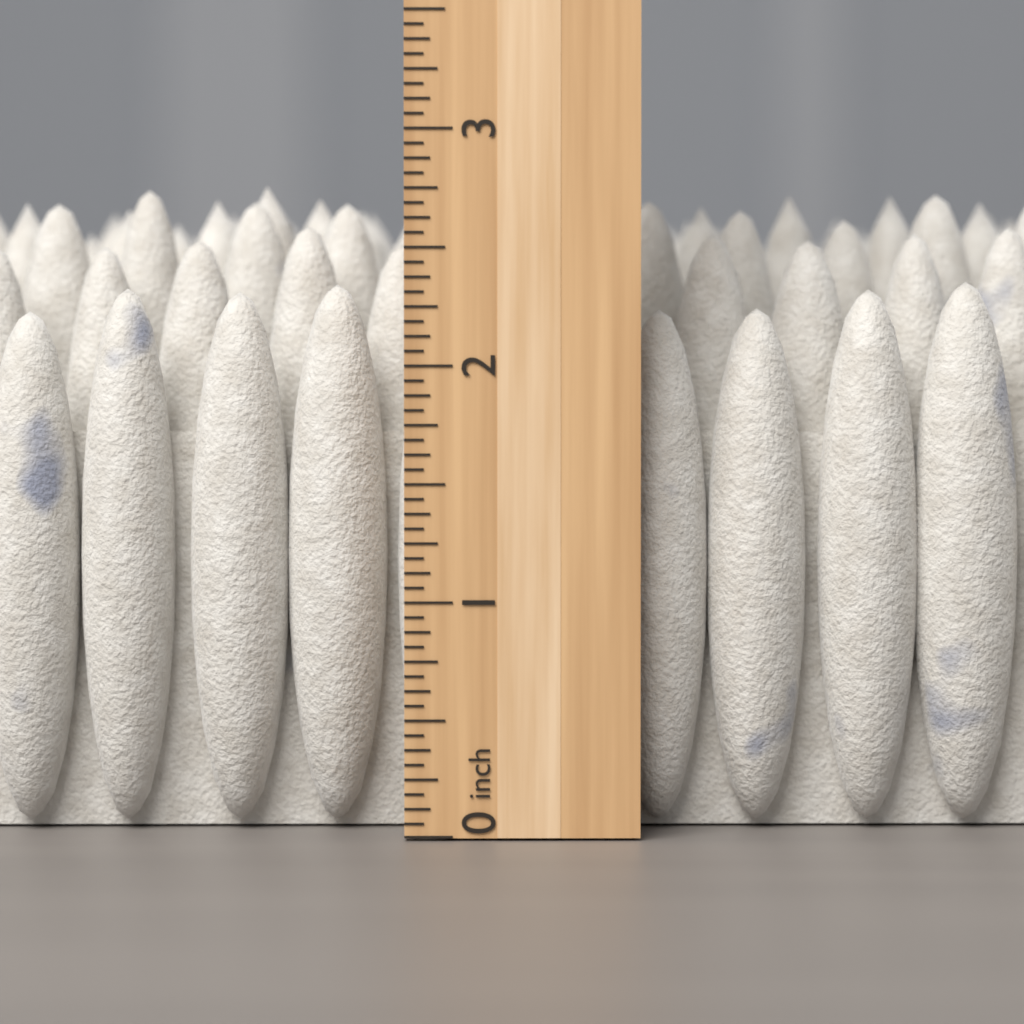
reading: 2.8750 inch
